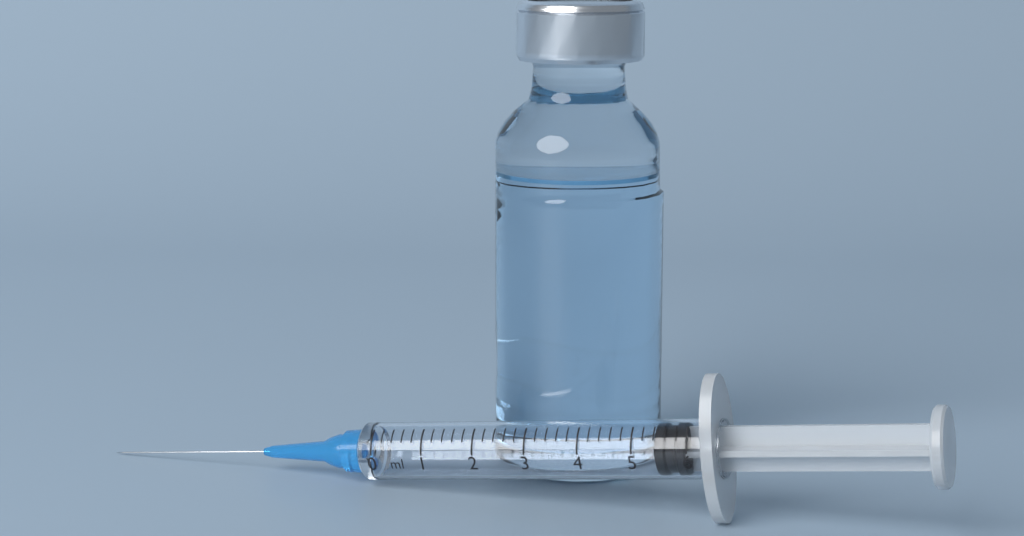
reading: 5.4 ml
